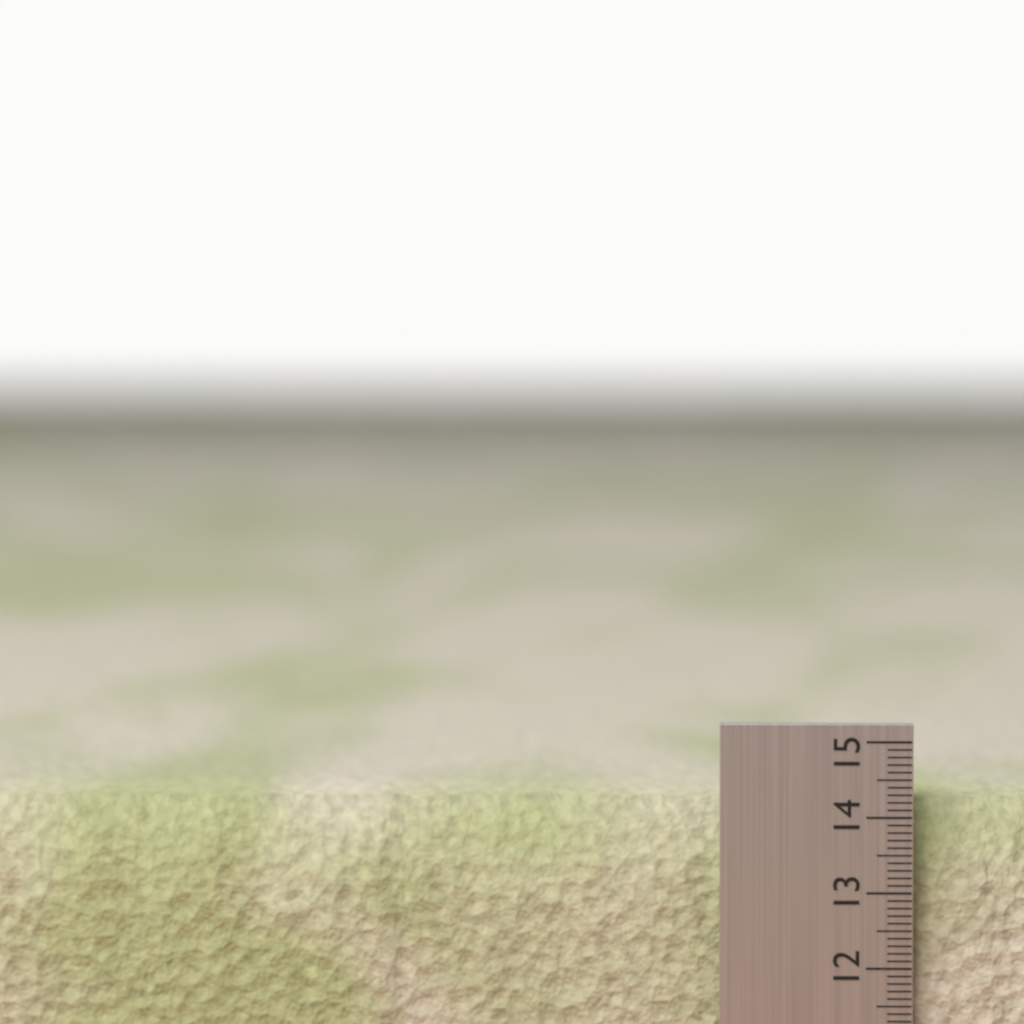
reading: 14.2 (no unit)
